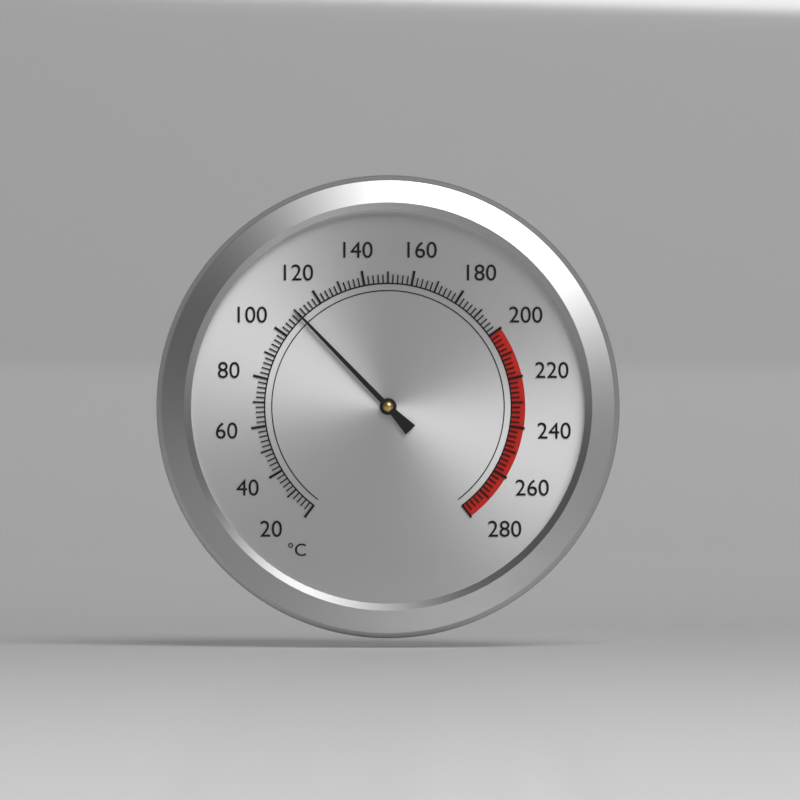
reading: 110 °C
